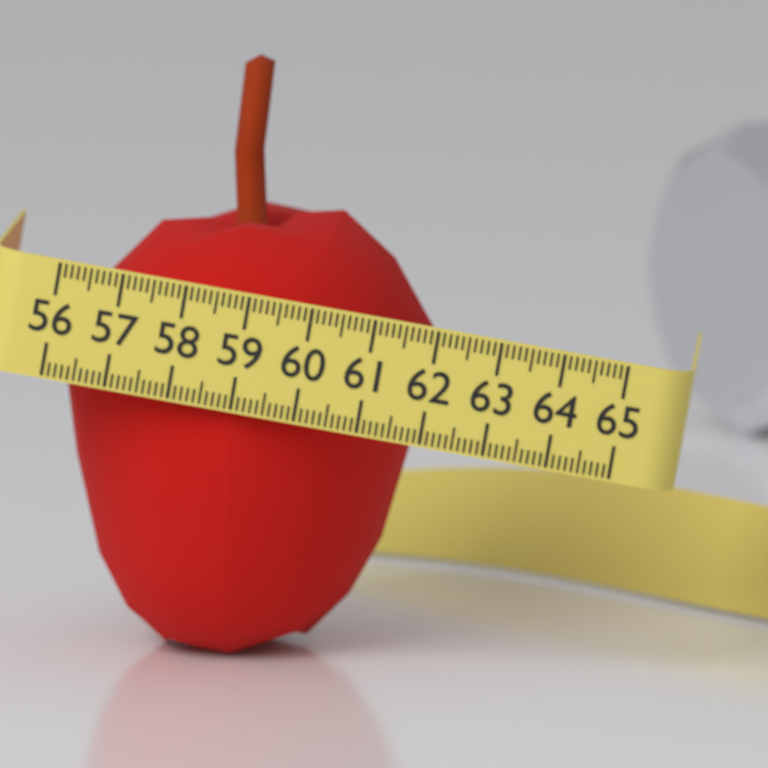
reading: 61.8 (no unit)
